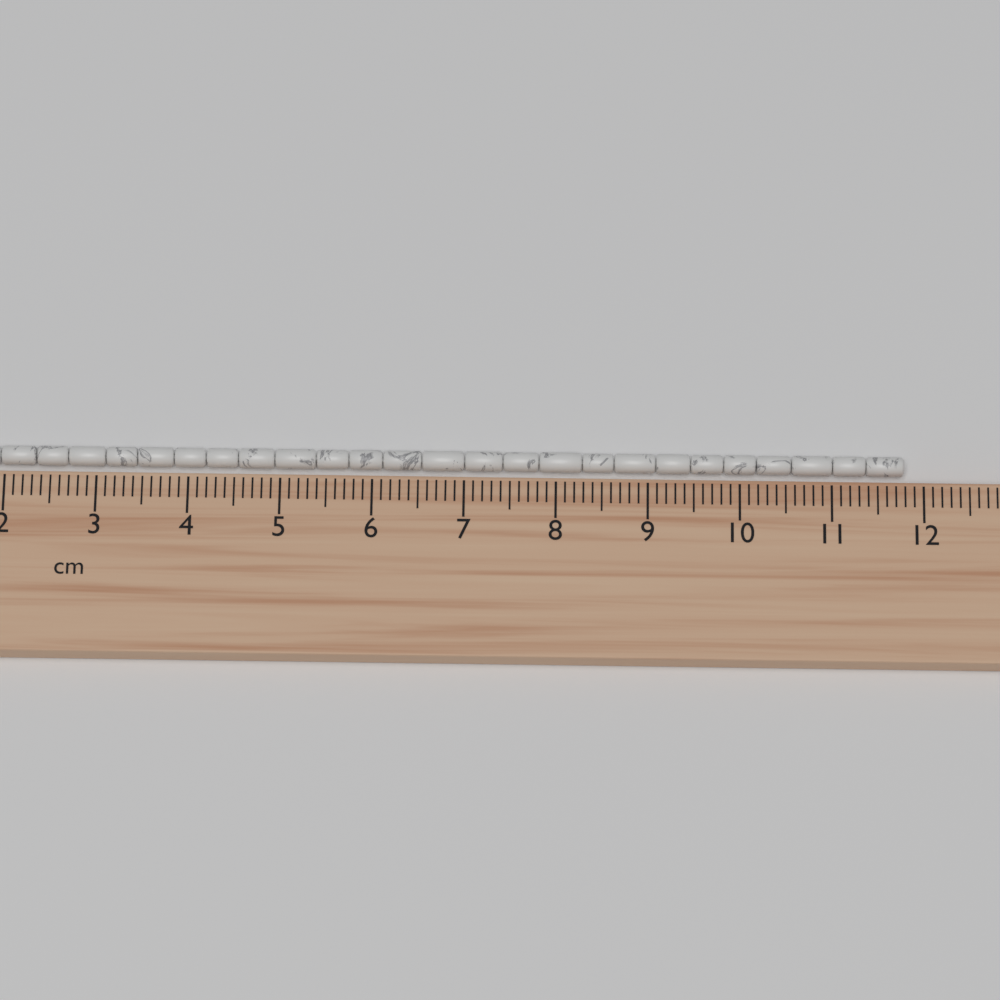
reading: 11.8 cm
